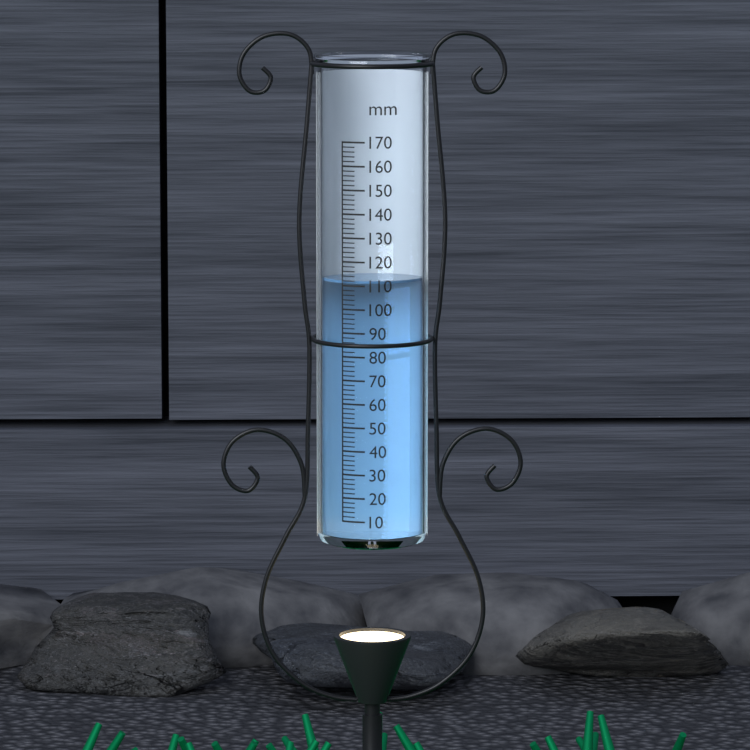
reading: 112 mm
